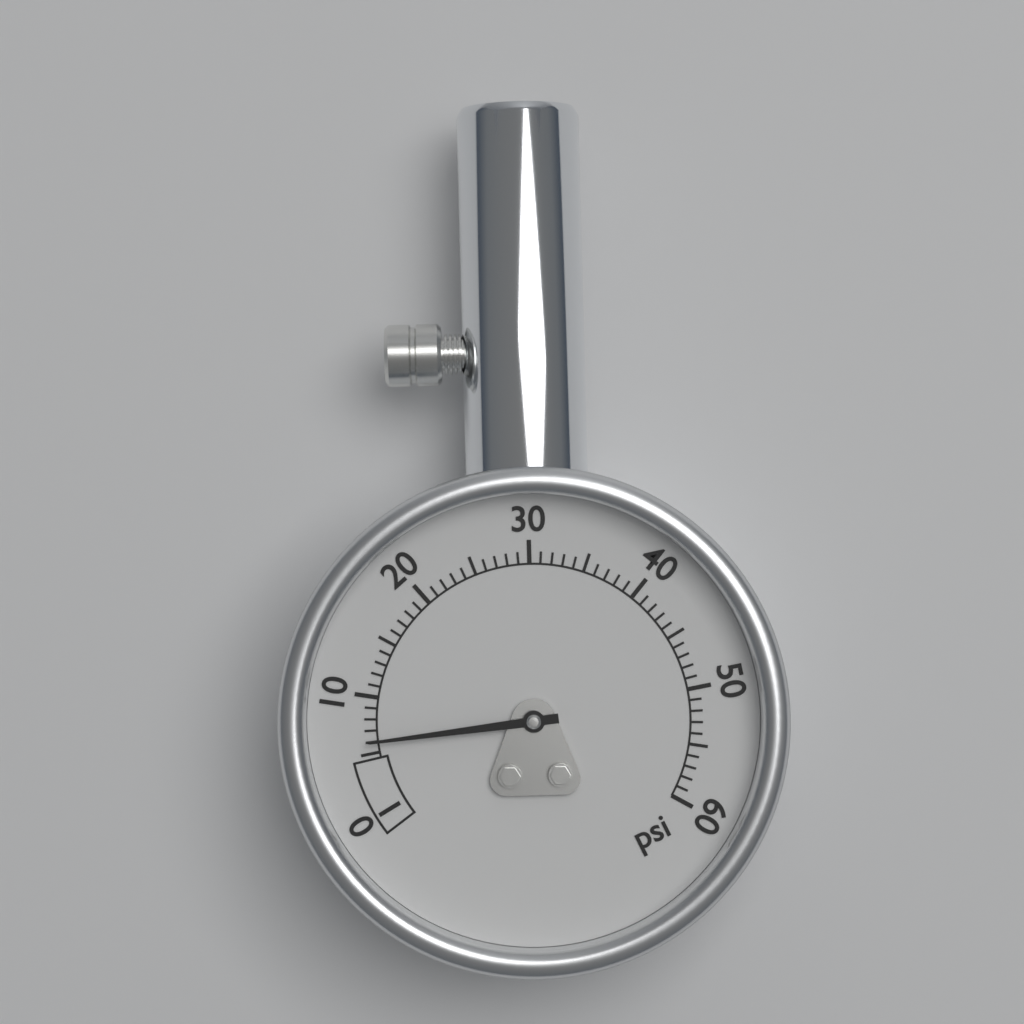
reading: 6 psi
